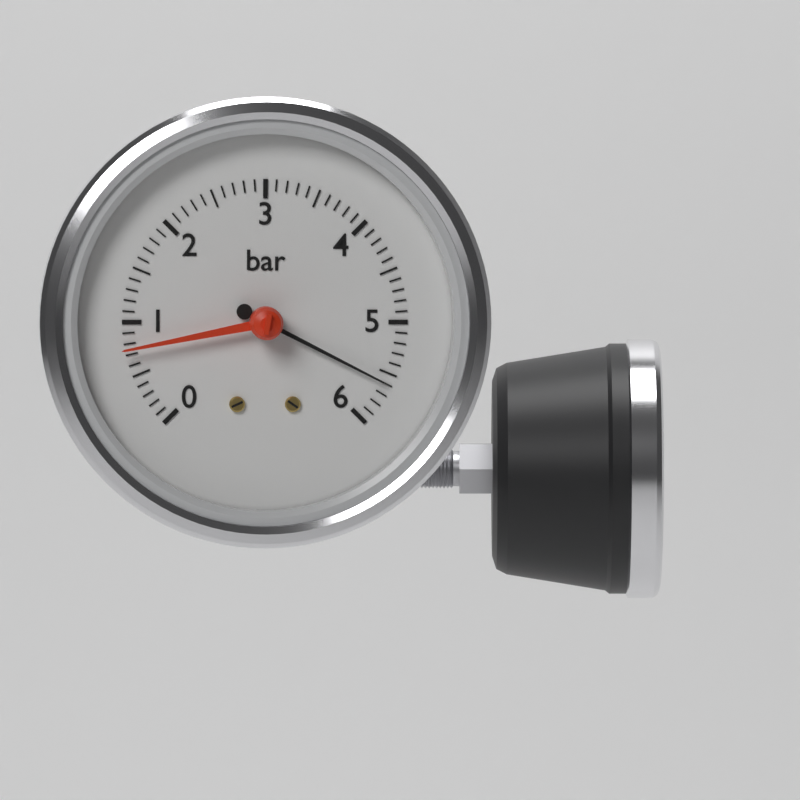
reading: 5.6 bar
